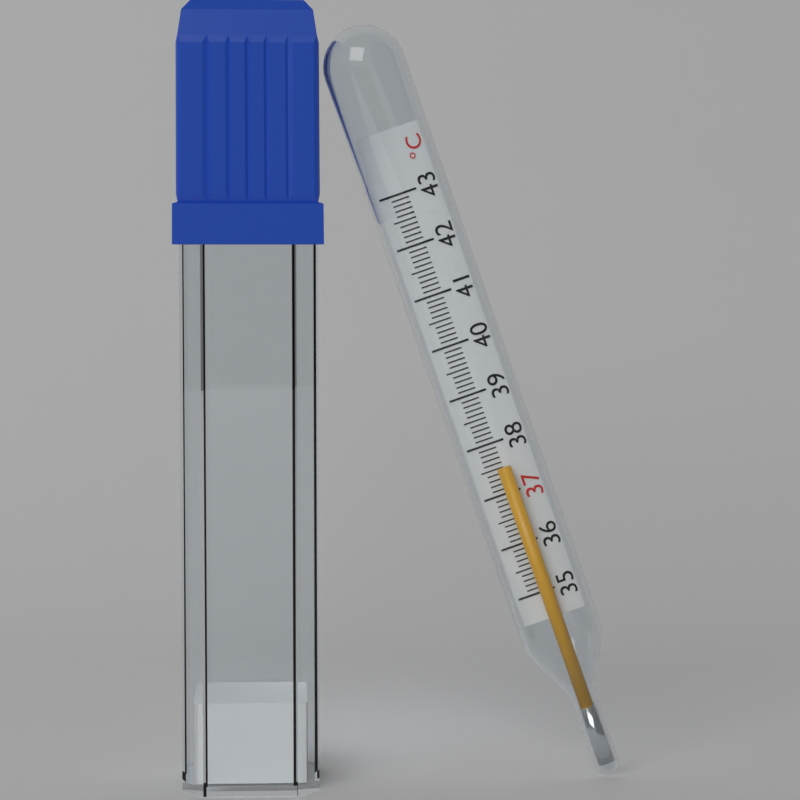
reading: 37.5 °C
